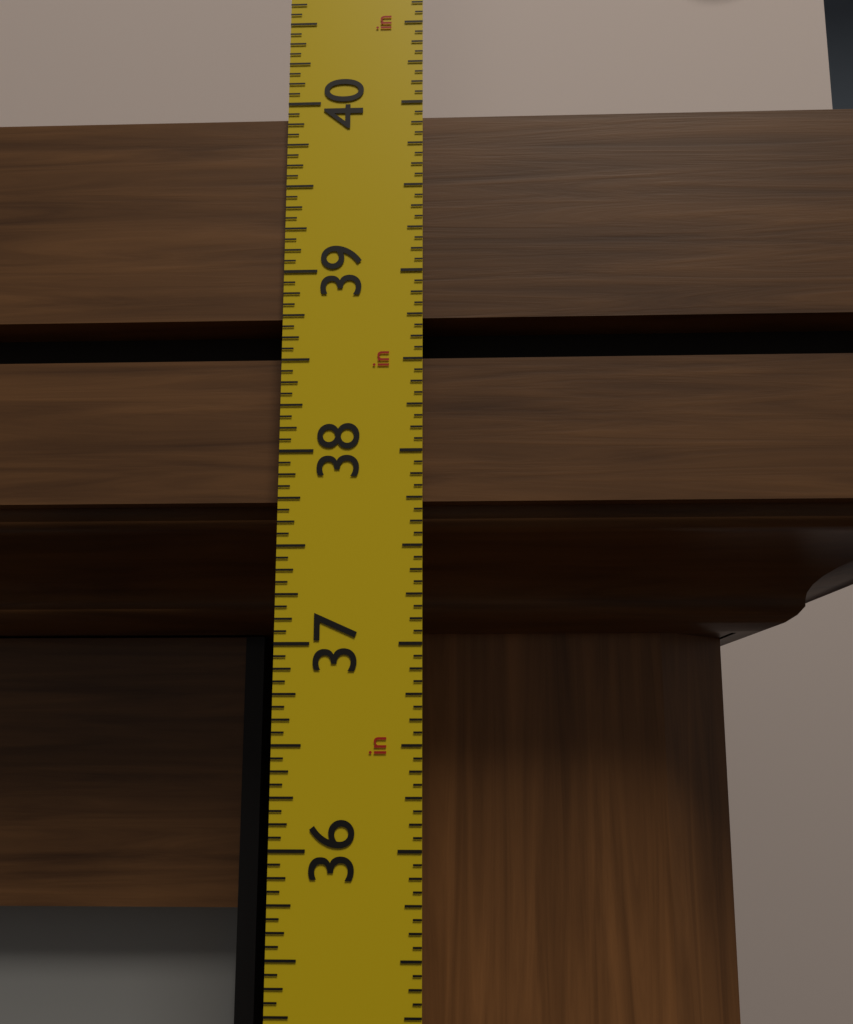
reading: 39.9375 in
